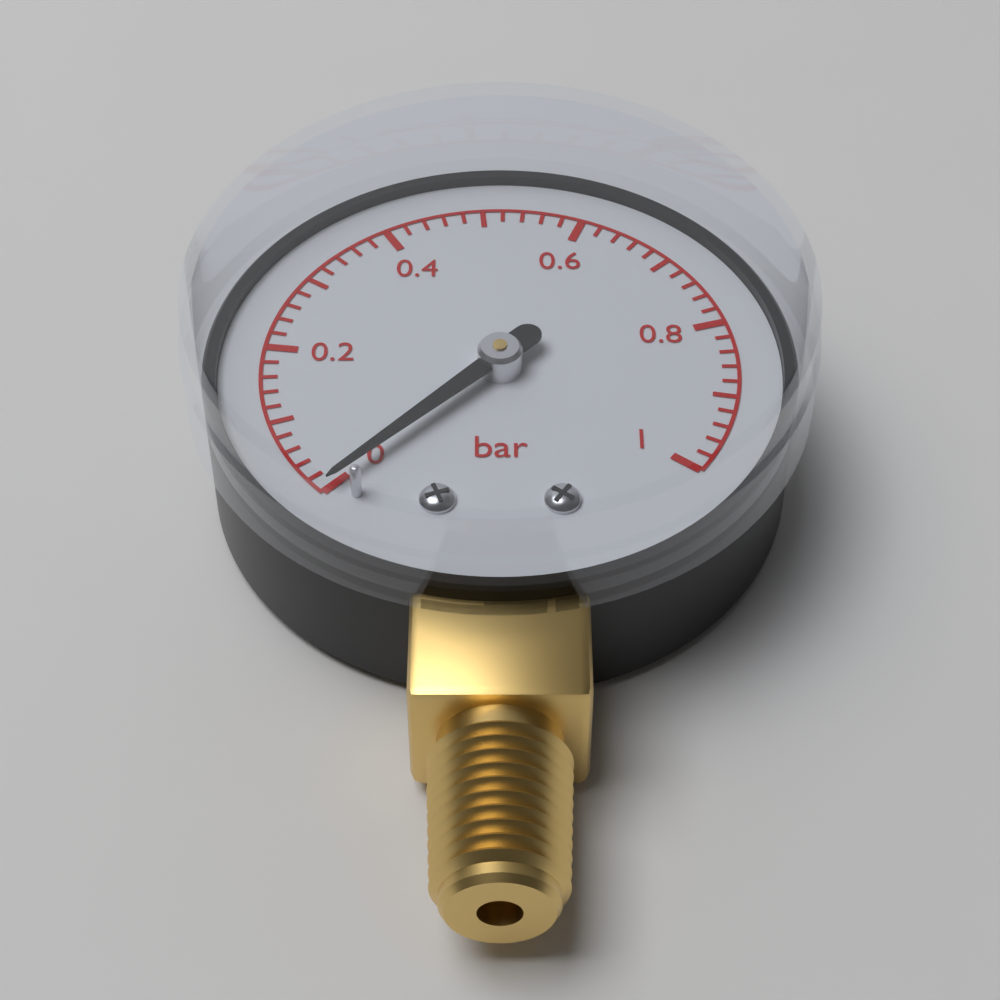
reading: 0.00 bar
